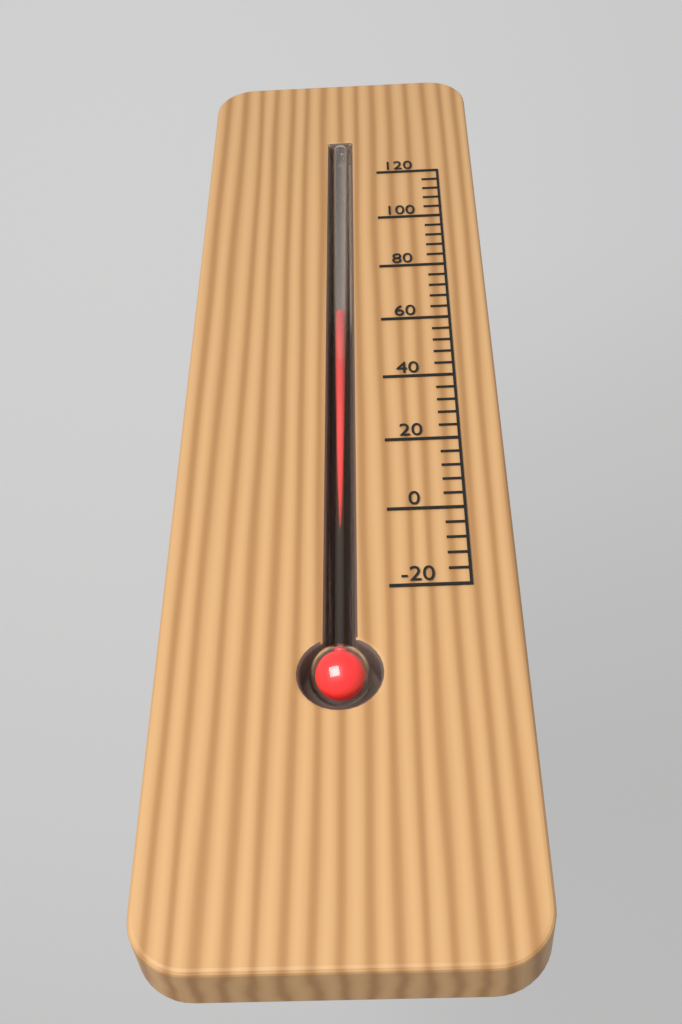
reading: 64 (no unit)
